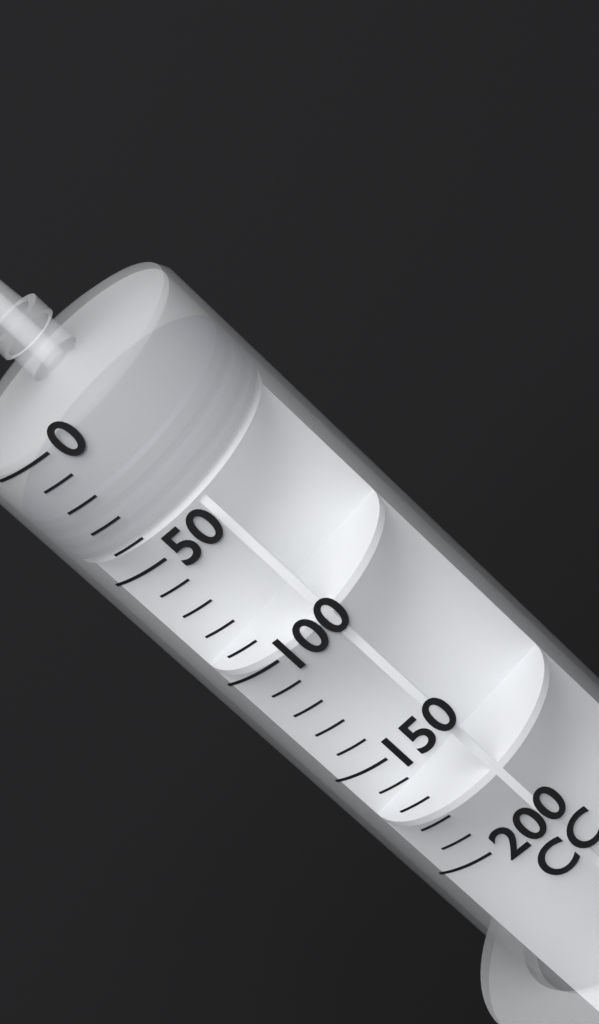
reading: 20 cc
